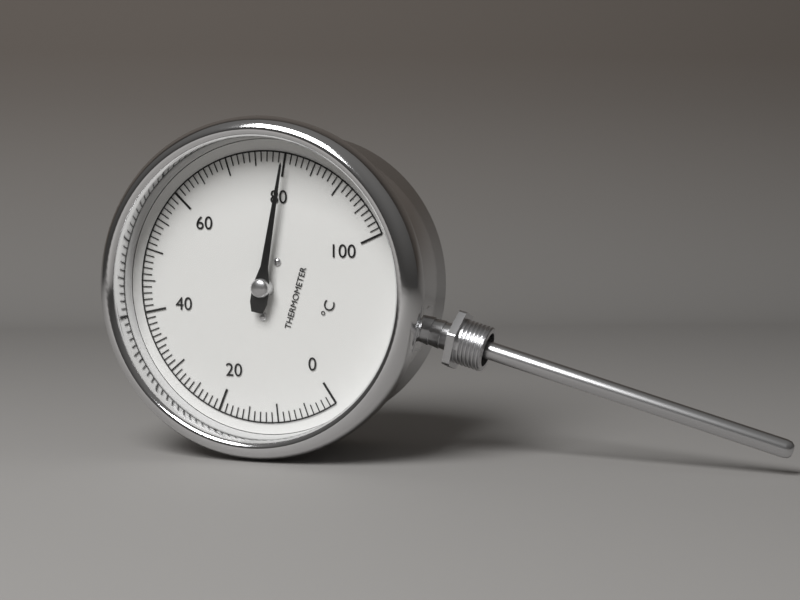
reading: 80 °C
